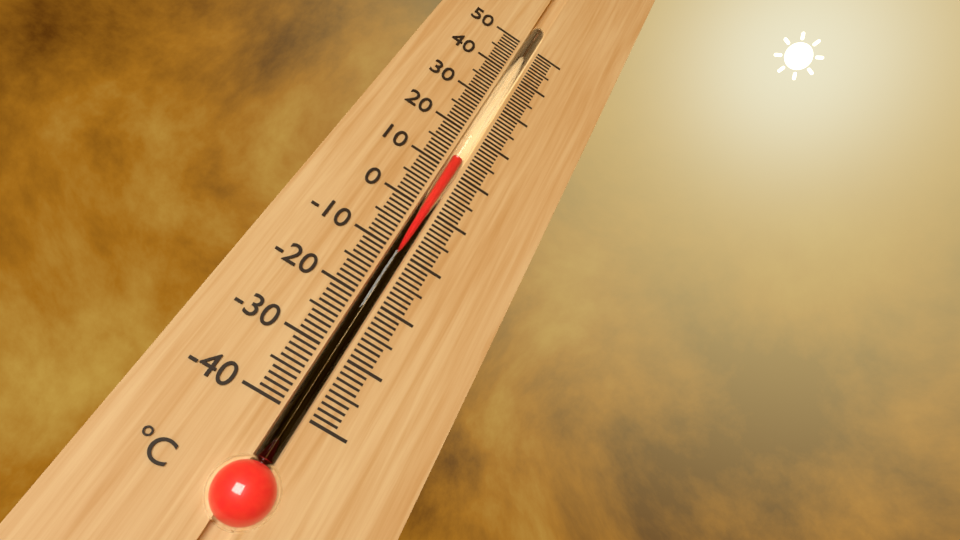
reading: 13 °C
